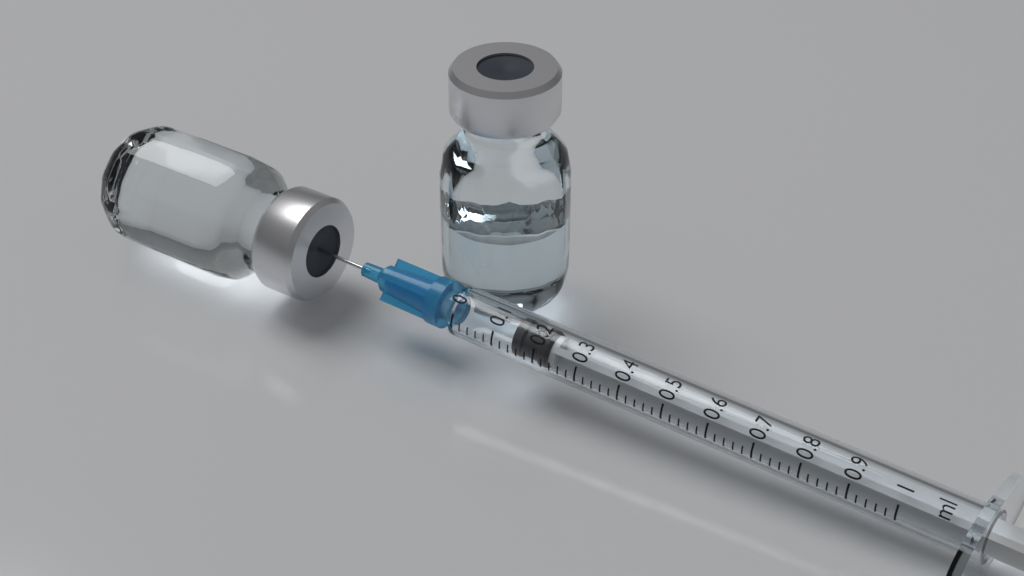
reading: 0.14 ml
